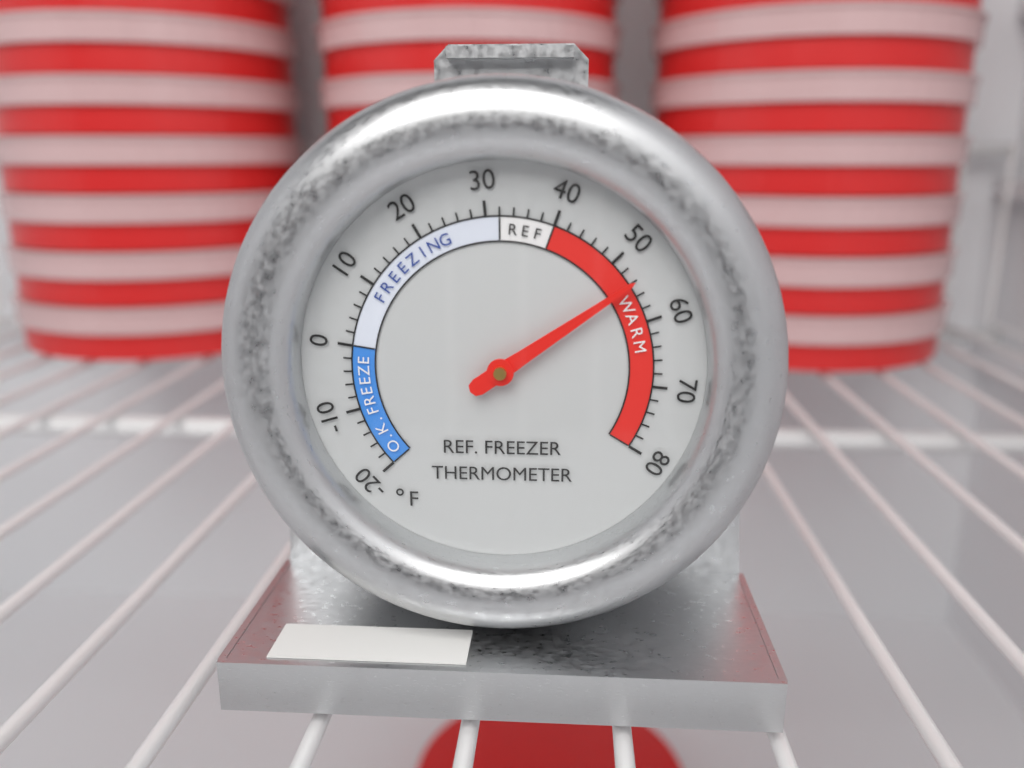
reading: 54 °F
